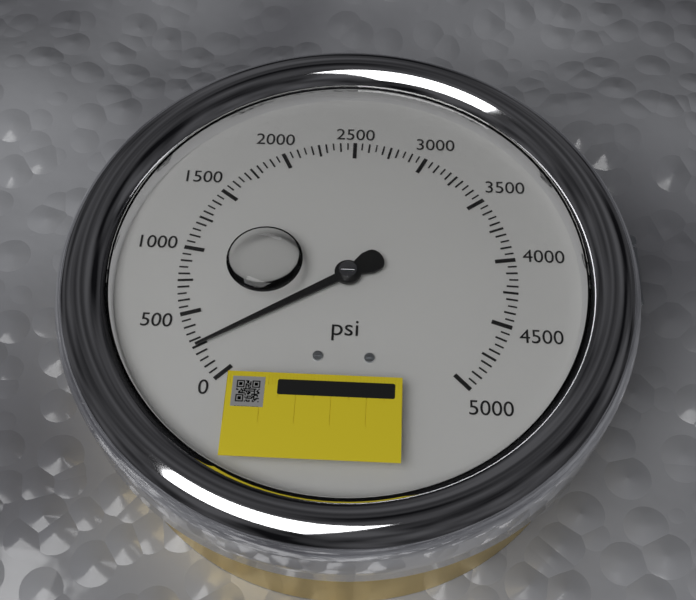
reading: 250 psi
